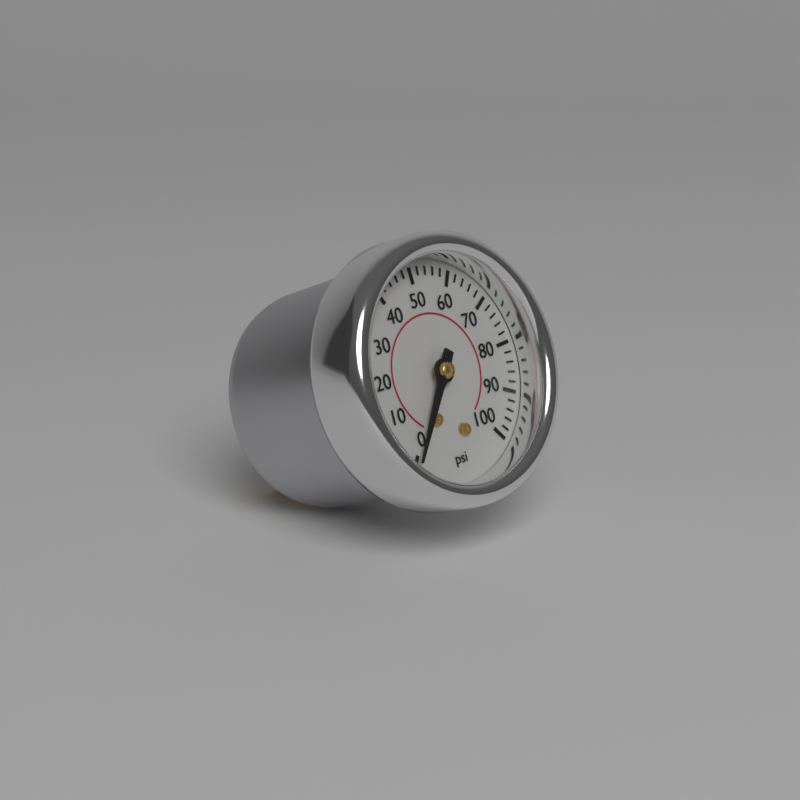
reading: 0 psi
